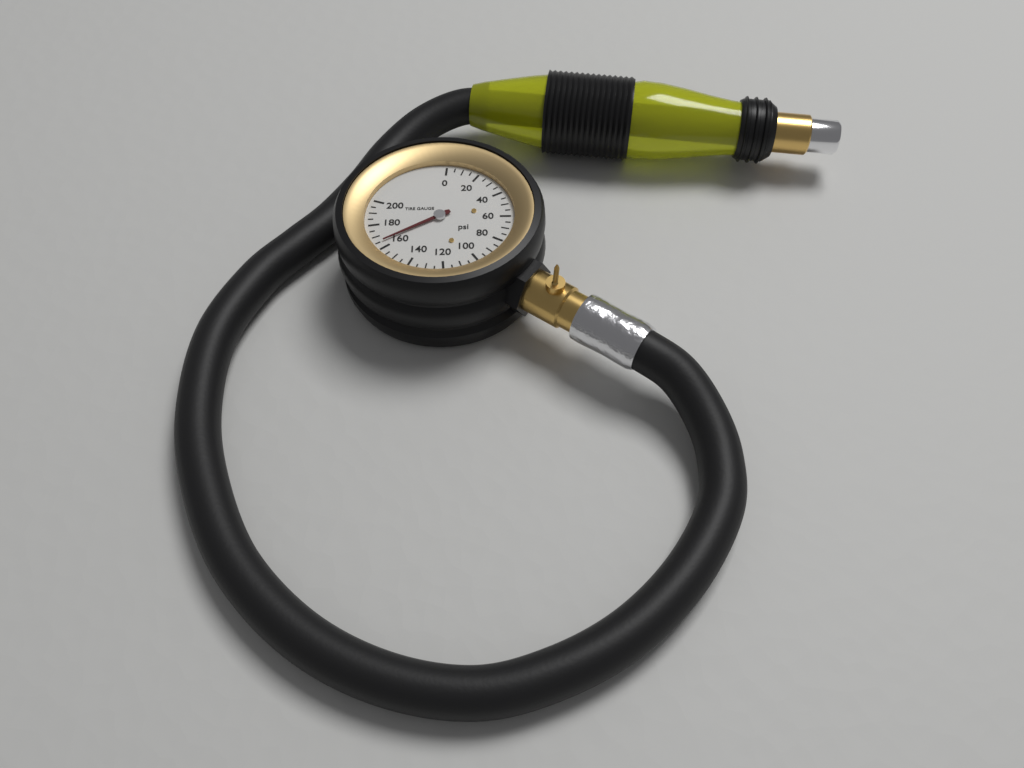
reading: 165 psi
